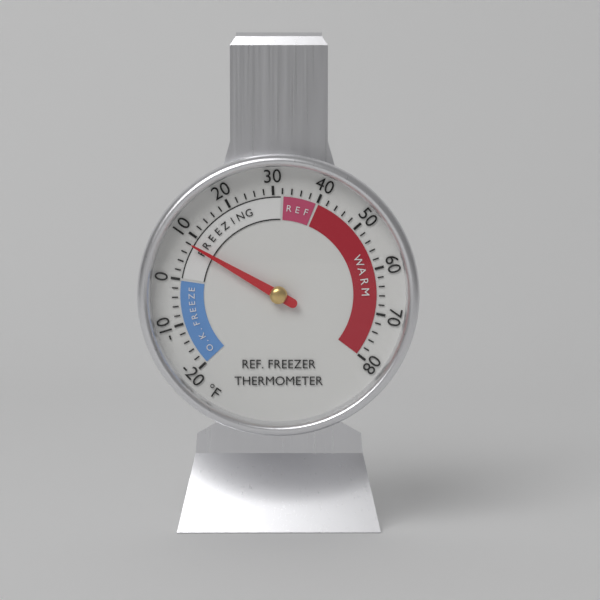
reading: 8 °F
